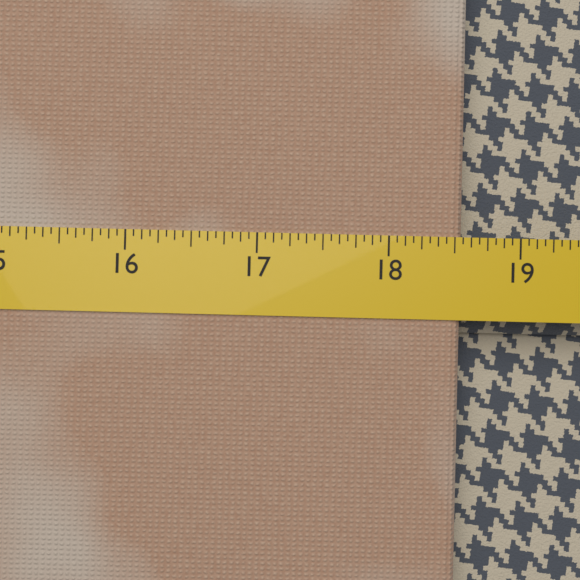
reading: 18.5625 (no unit)
